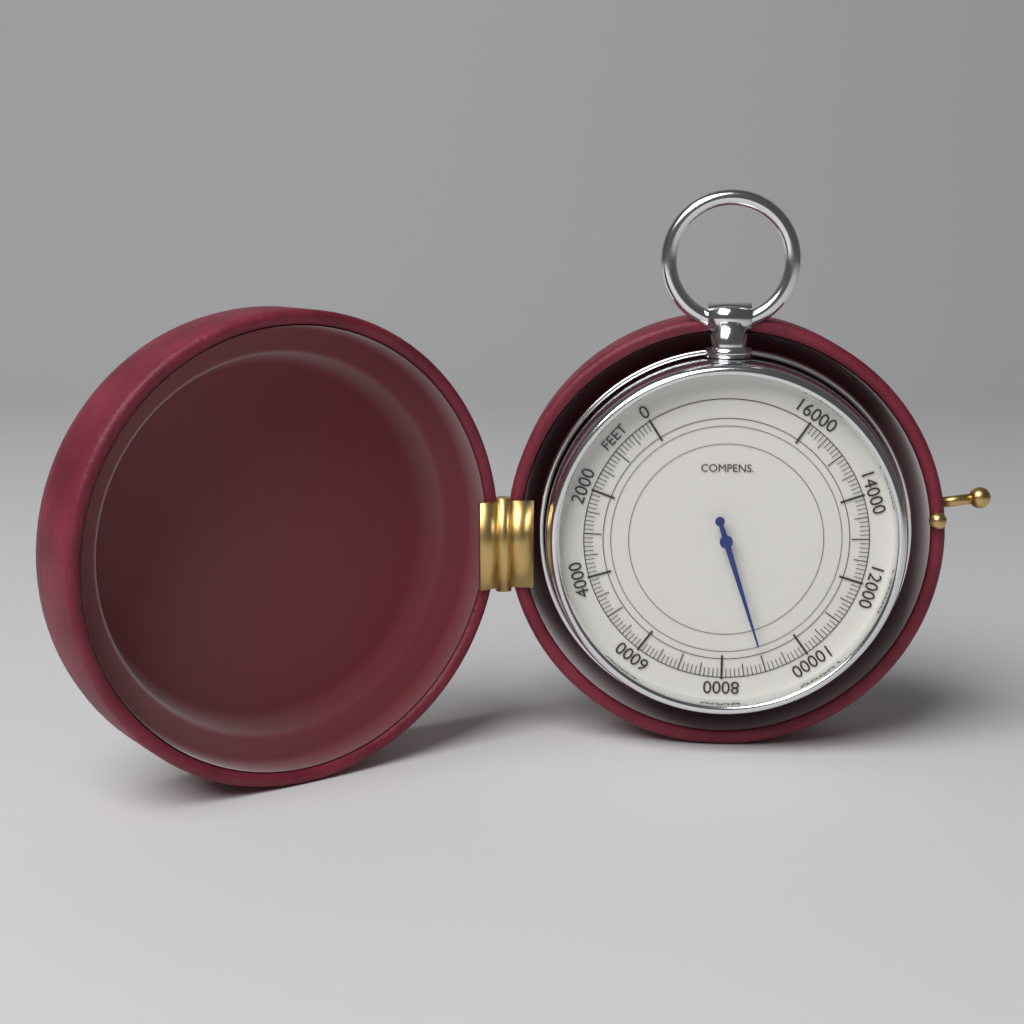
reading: 9000 feet
